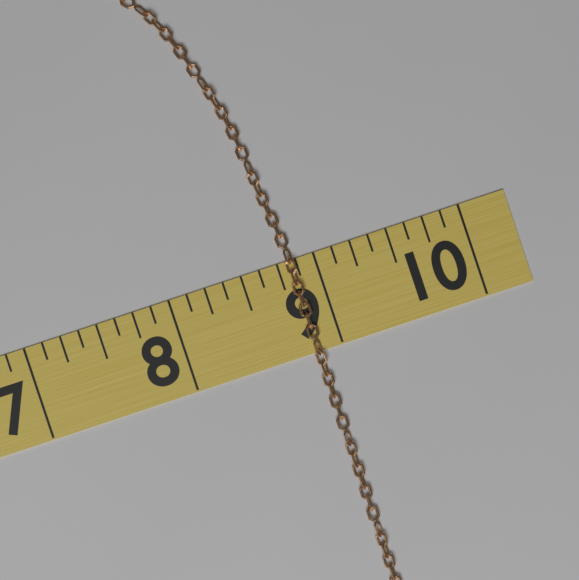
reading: 8.875 (no unit)
